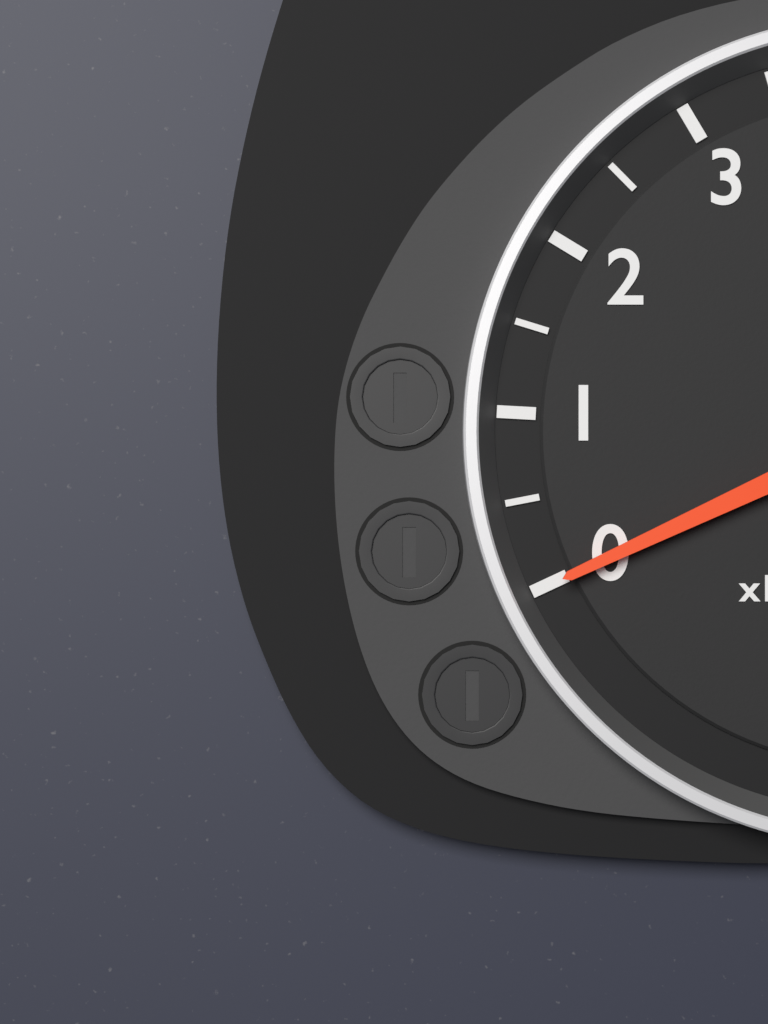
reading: 0 r/min
